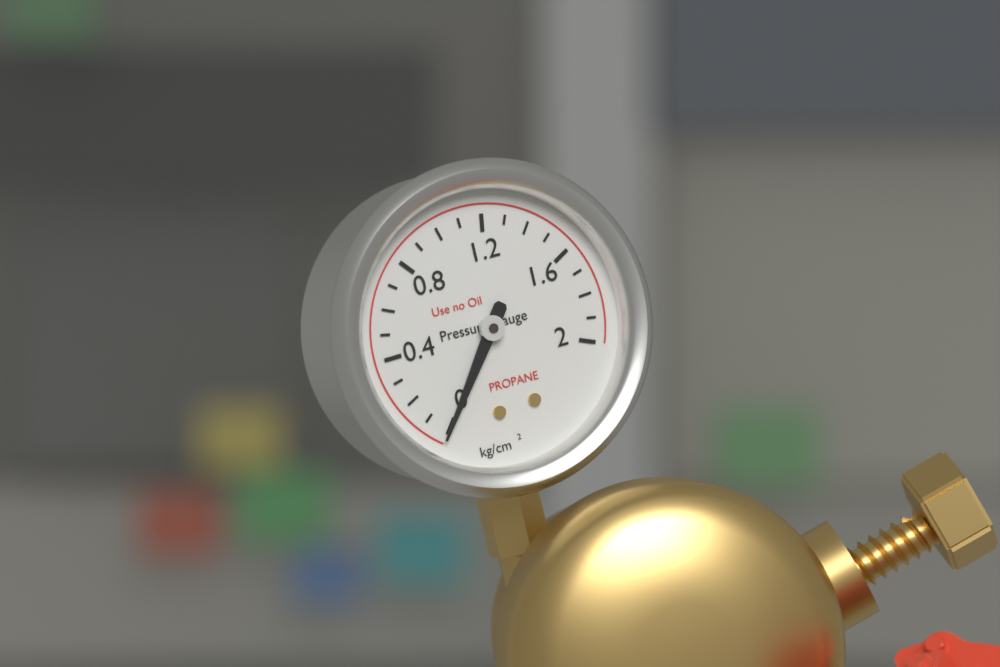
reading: 0.0 kg/cm²
